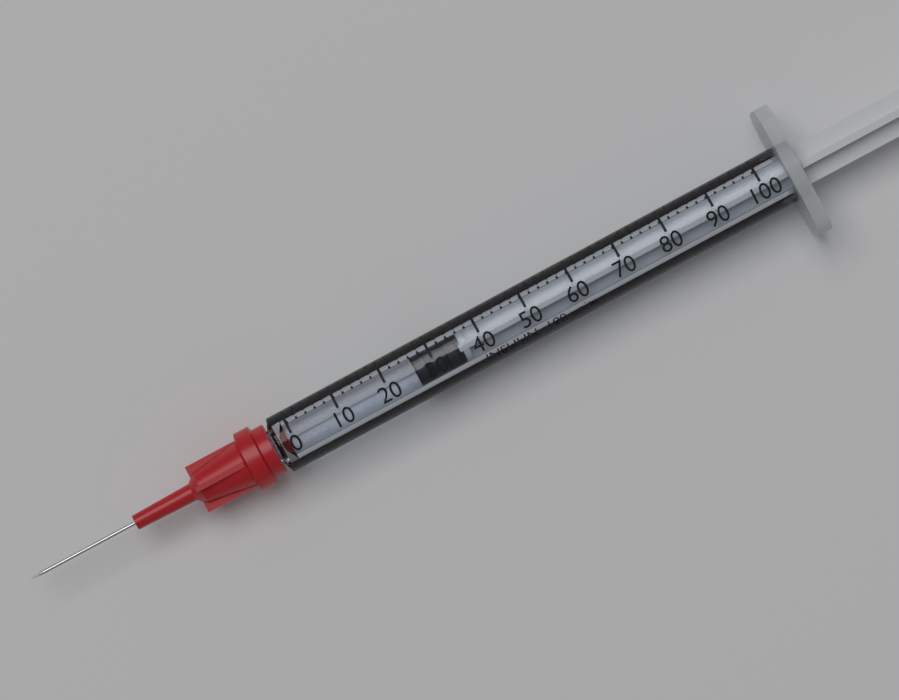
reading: 26 units
